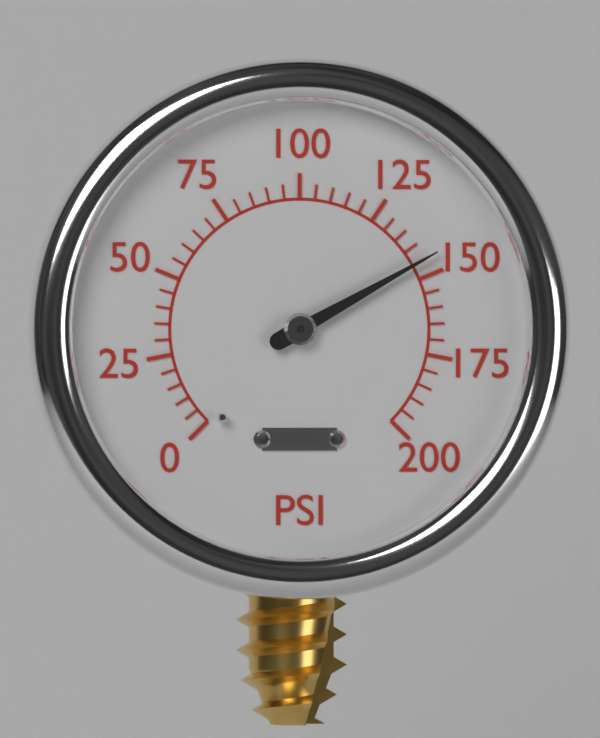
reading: 145 psi
